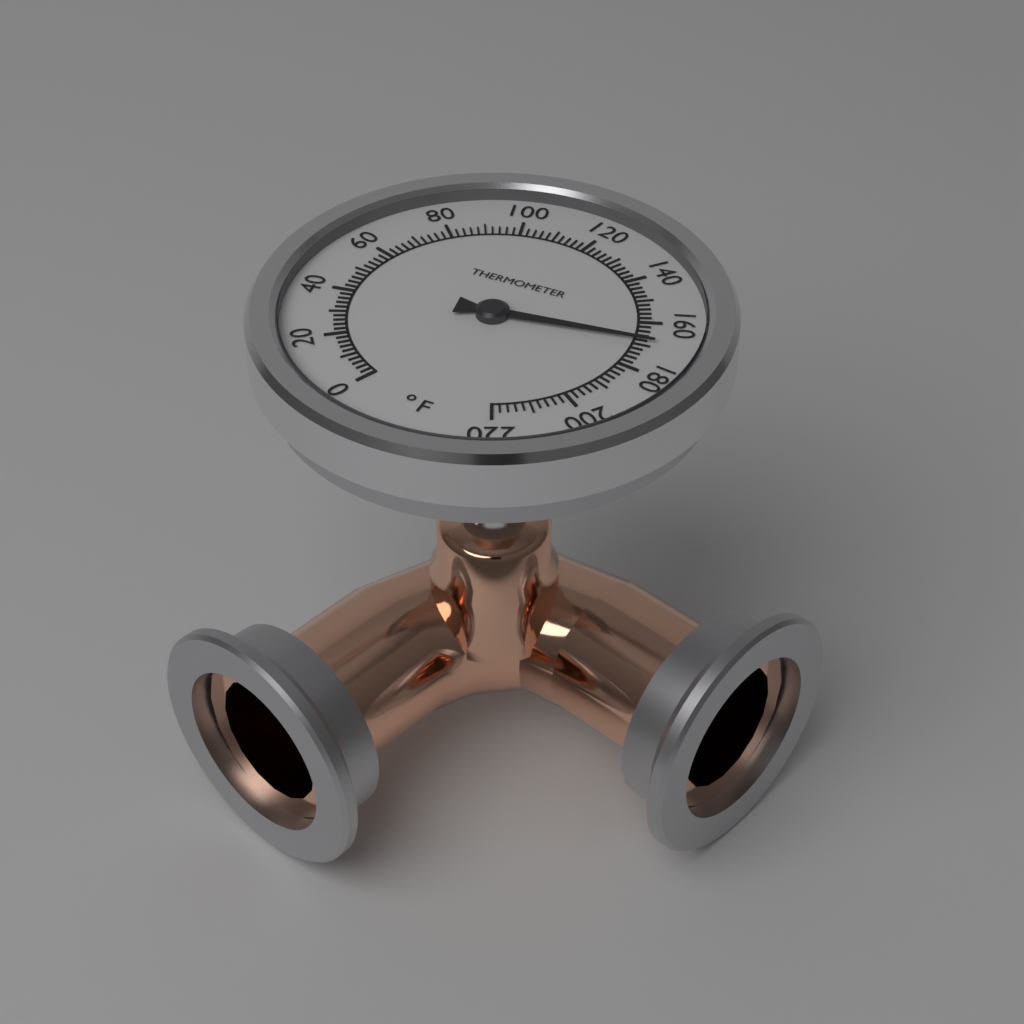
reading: 168 °F
